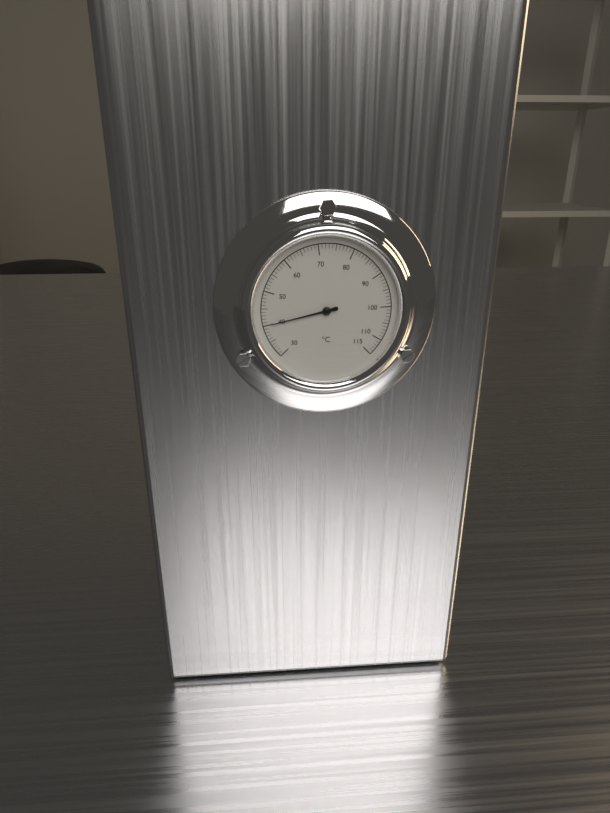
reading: 40 °C
